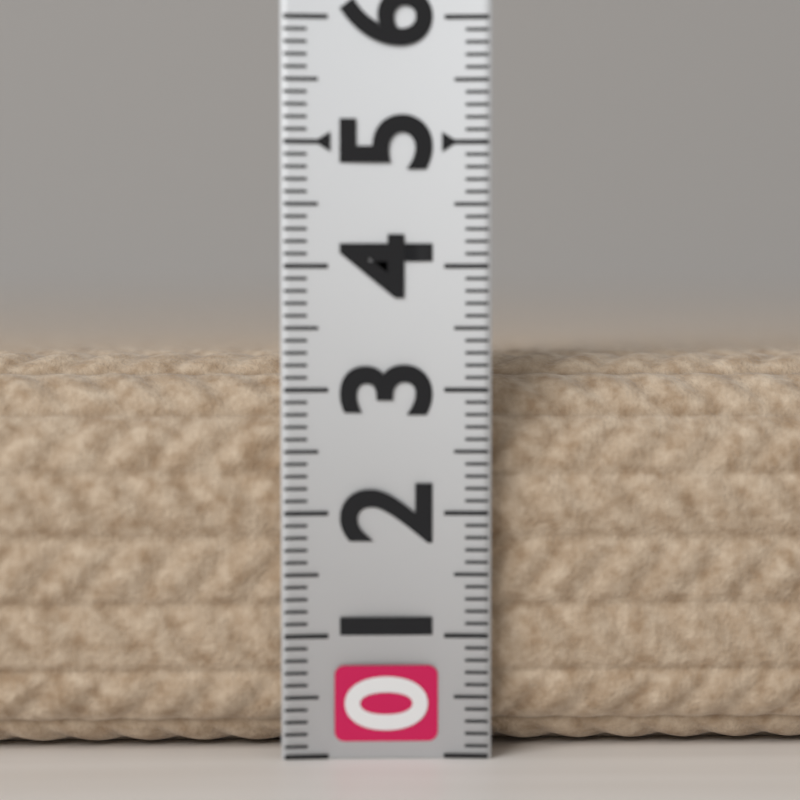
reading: 3.3 (no unit)
